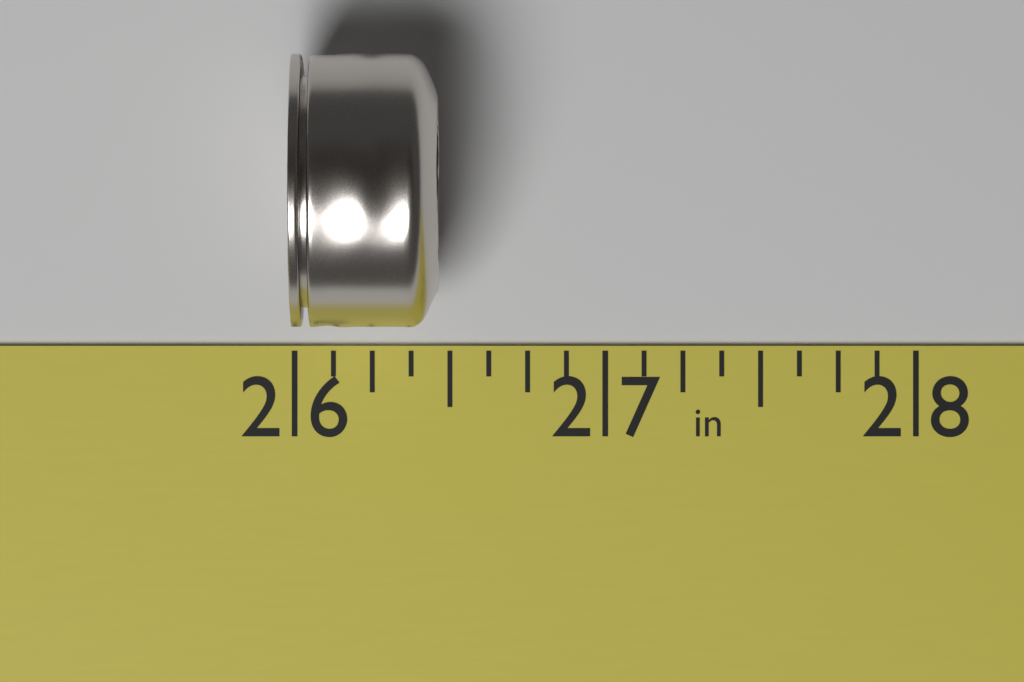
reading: 26.470 in
